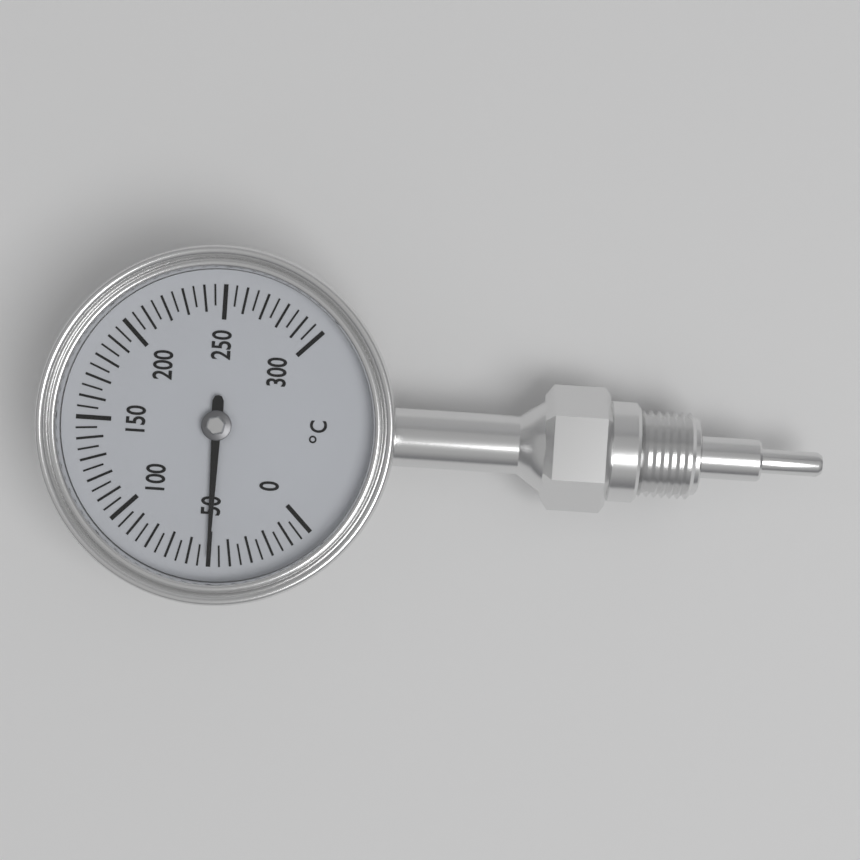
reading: 50 °C
